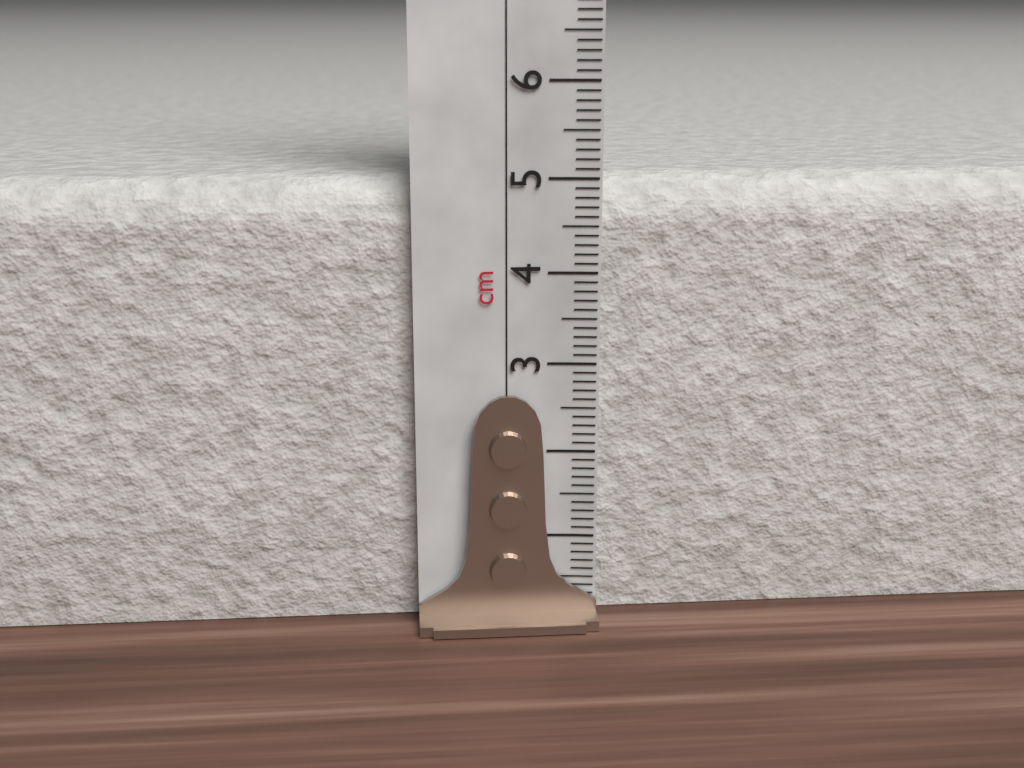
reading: 5.0 cm
